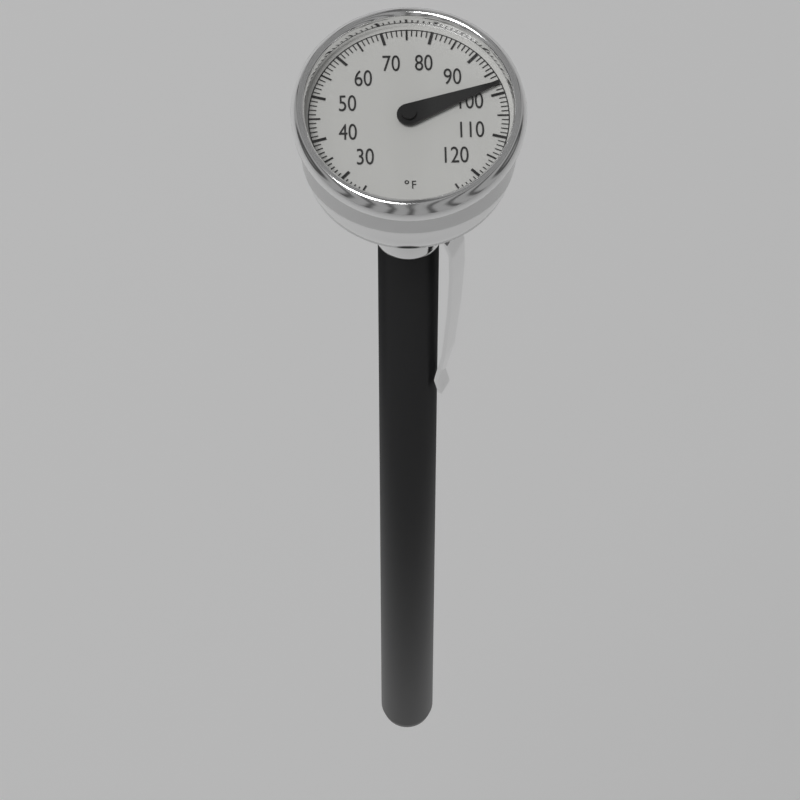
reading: 98 °F
